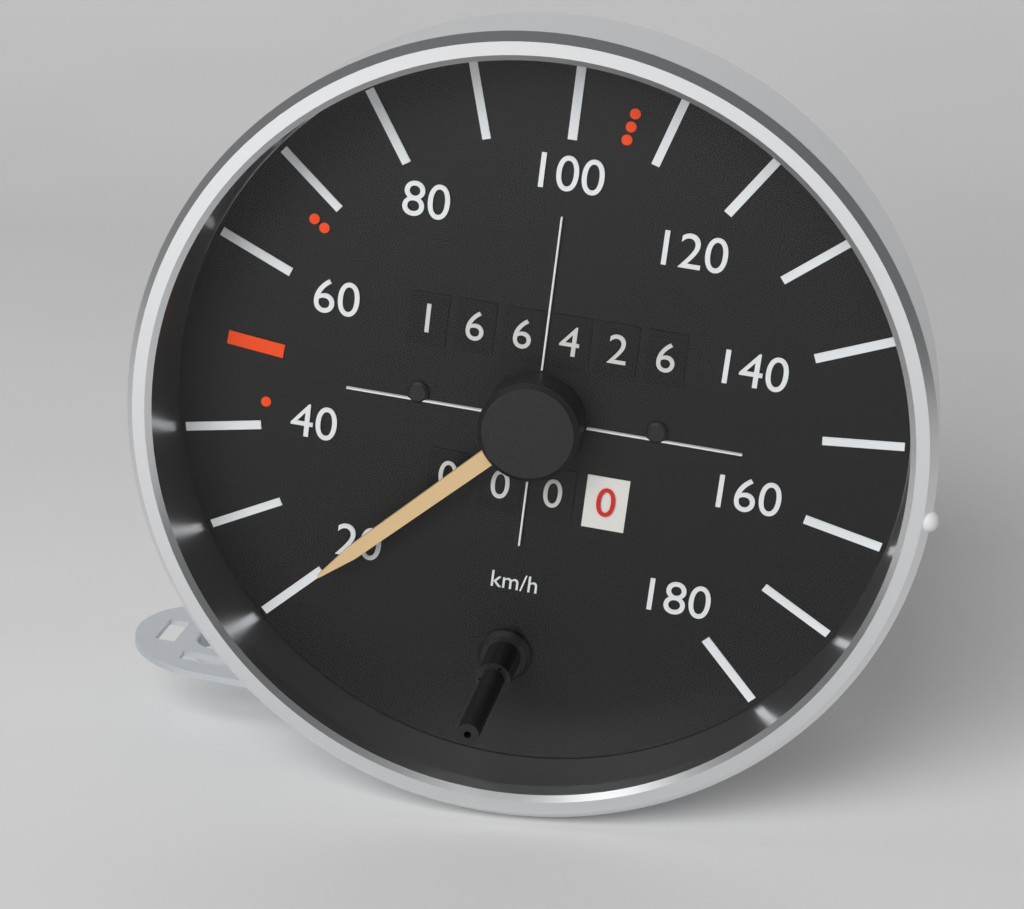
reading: 20 km/h
